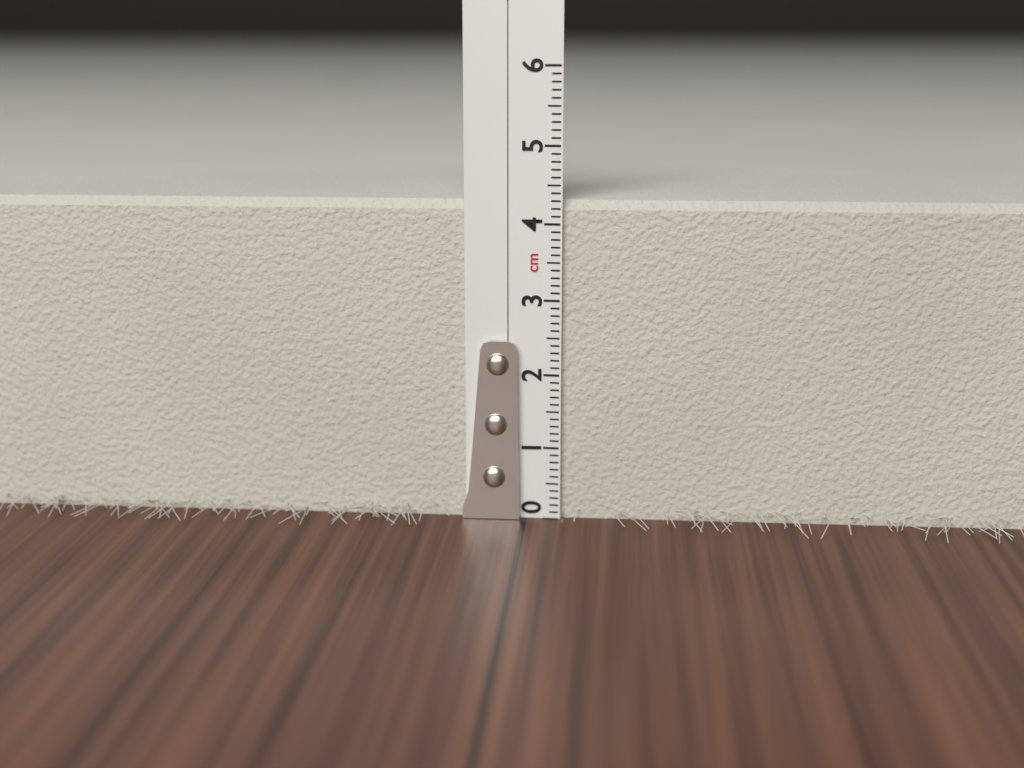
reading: 4.3 cm
